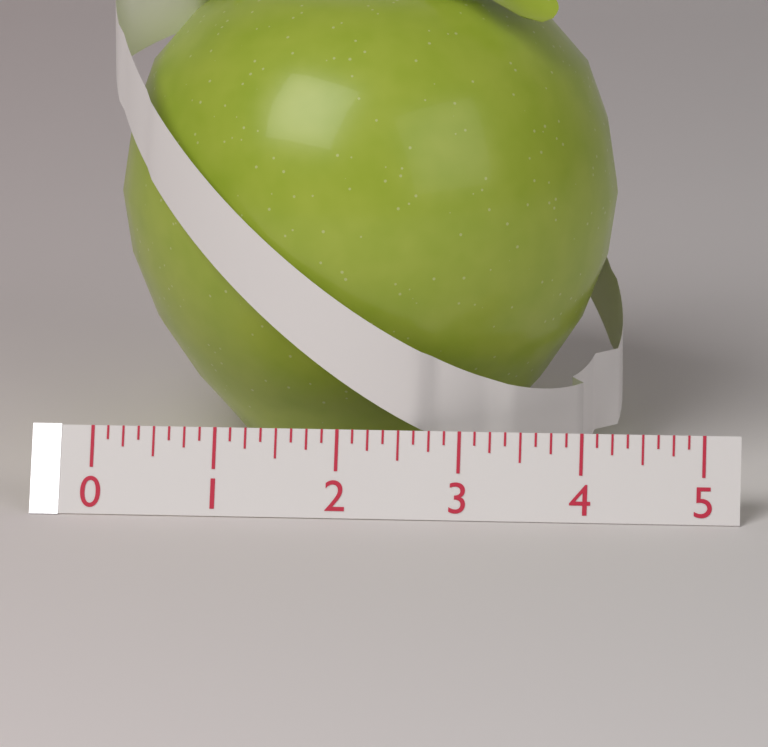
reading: 4.250 (no unit)
